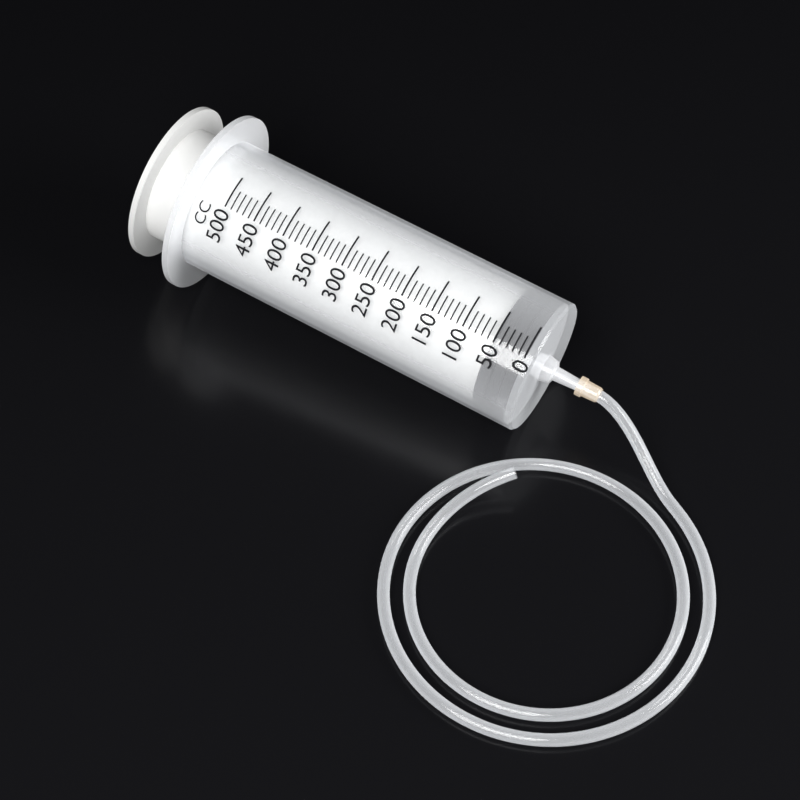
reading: 0 cc
